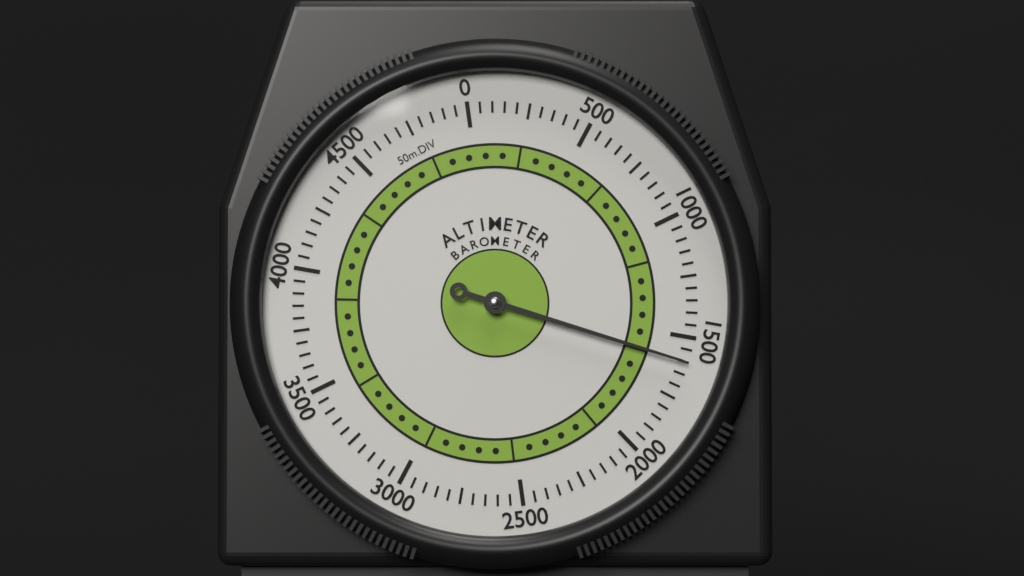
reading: 1600 m
